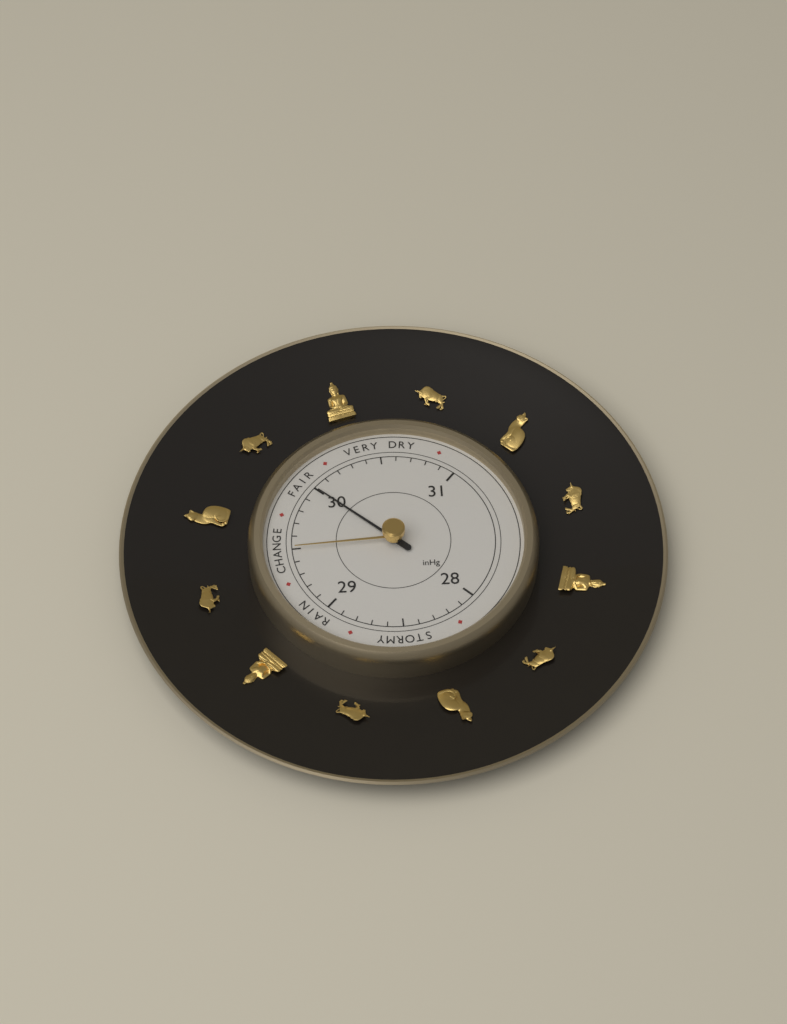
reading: 30.0 inHg
